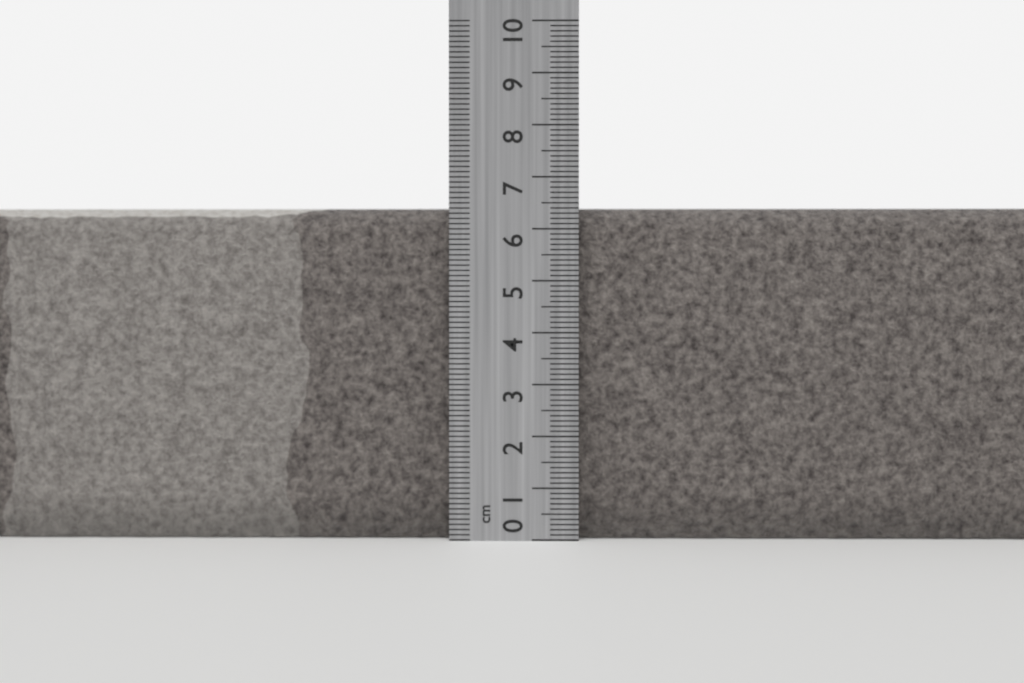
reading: 6.4 cm
